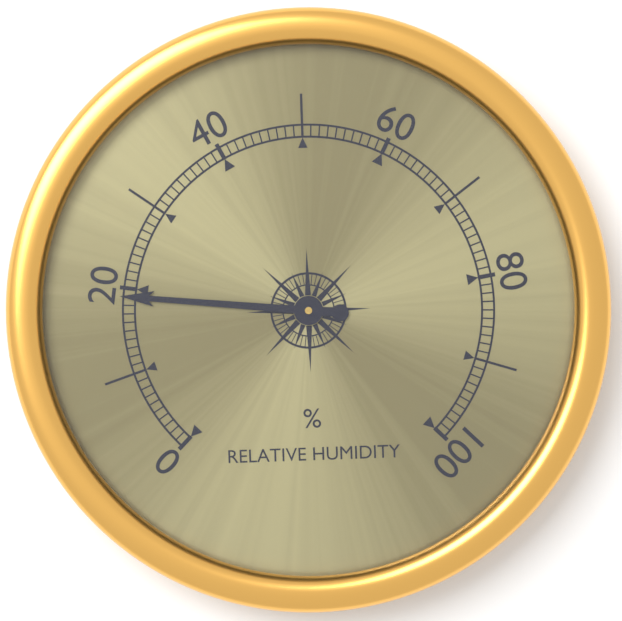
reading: 19 %
